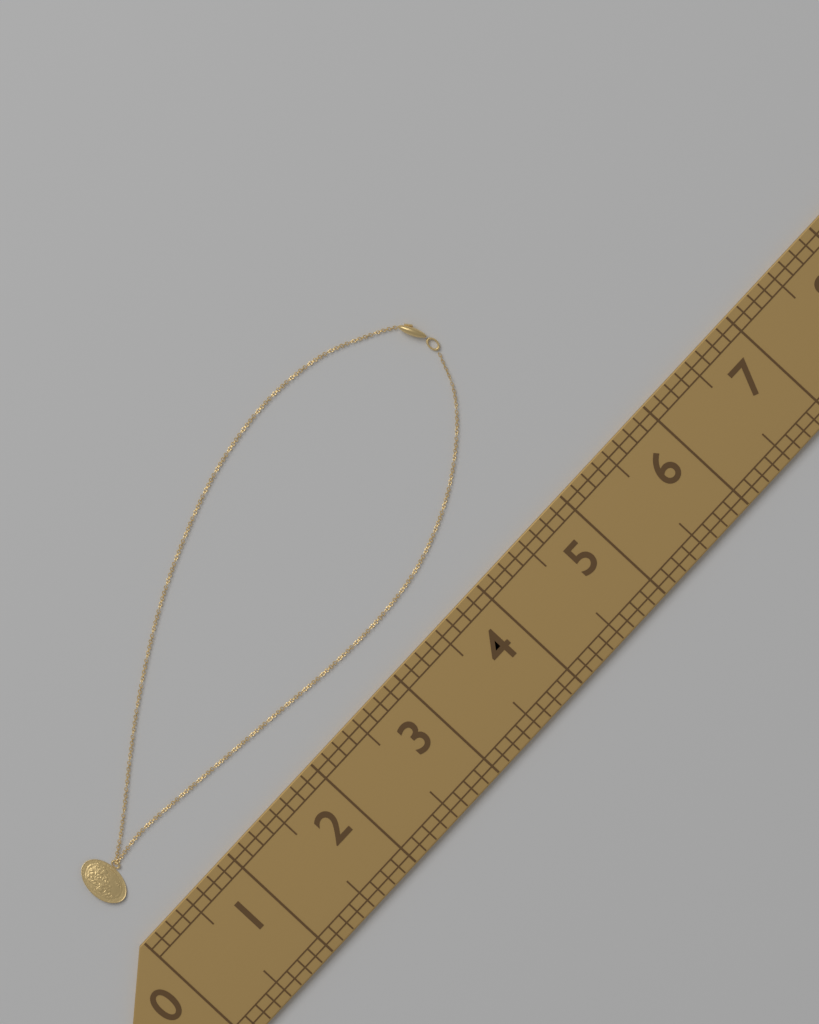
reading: 5.250 (no unit)
